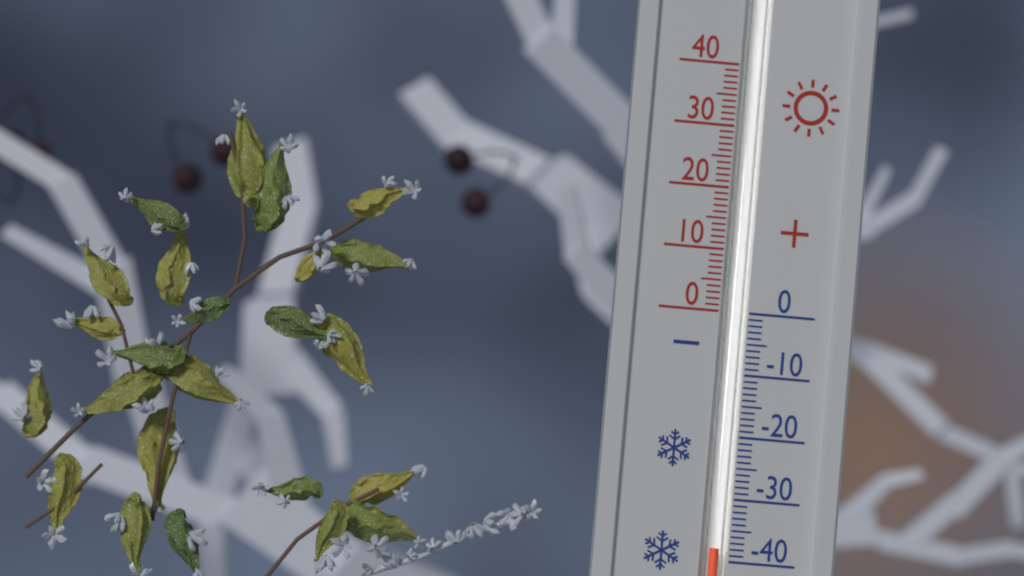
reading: -38 (no unit)
